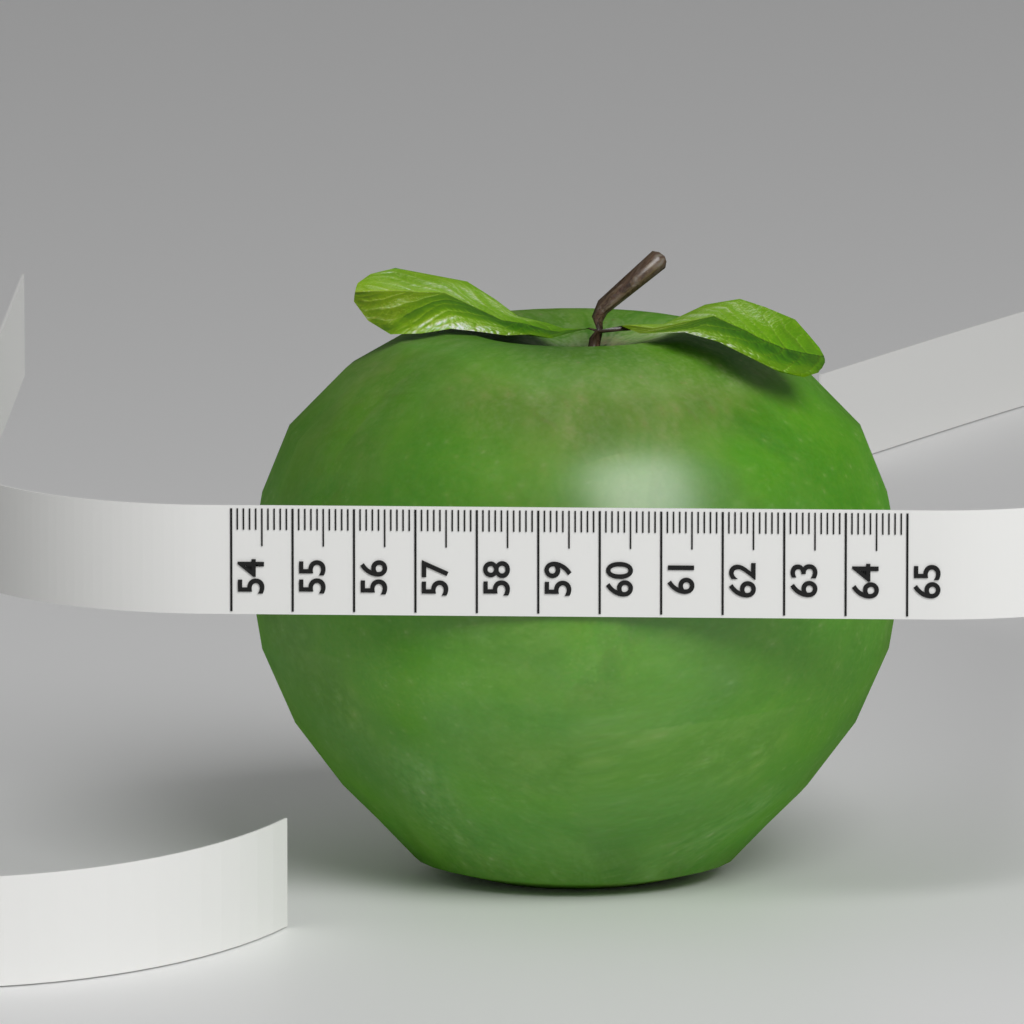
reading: 64.8 (no unit)
